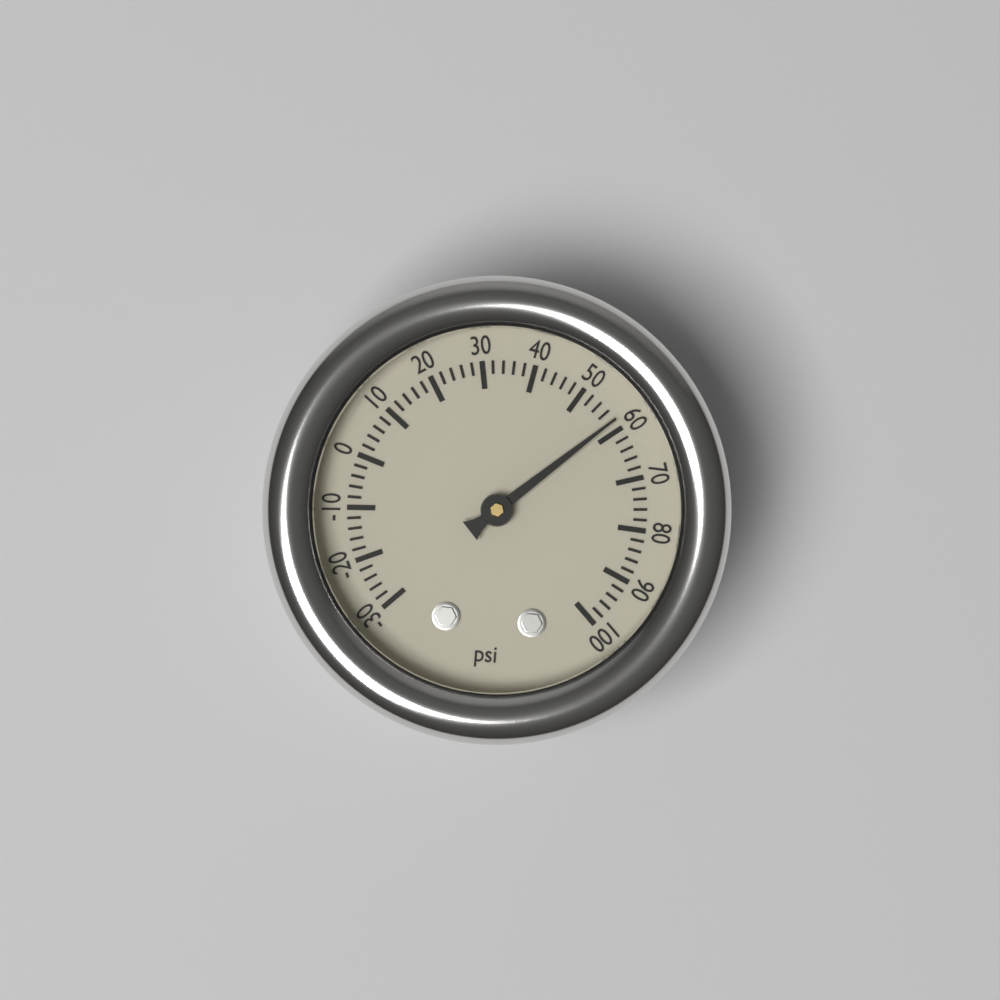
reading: 58 psi
